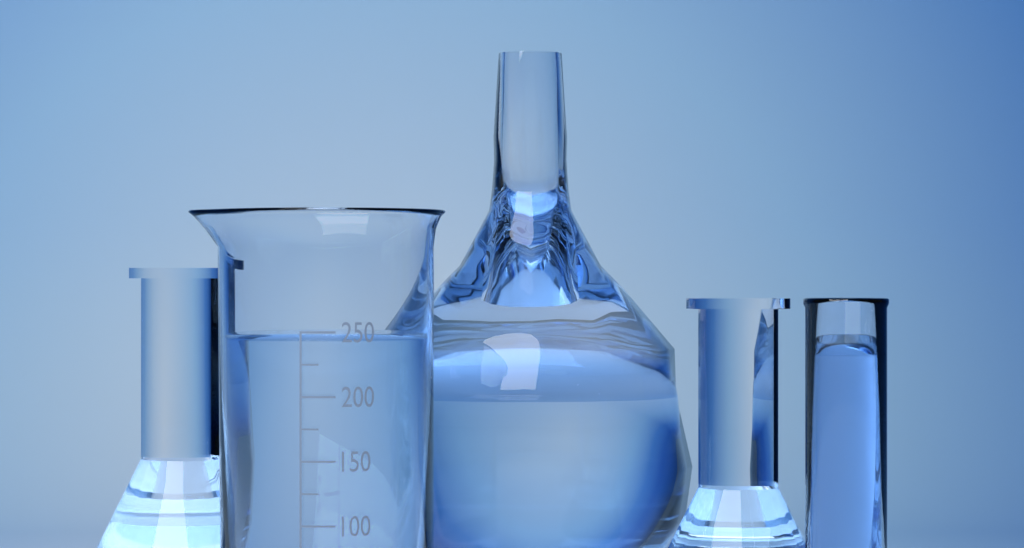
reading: 245 (no unit)
